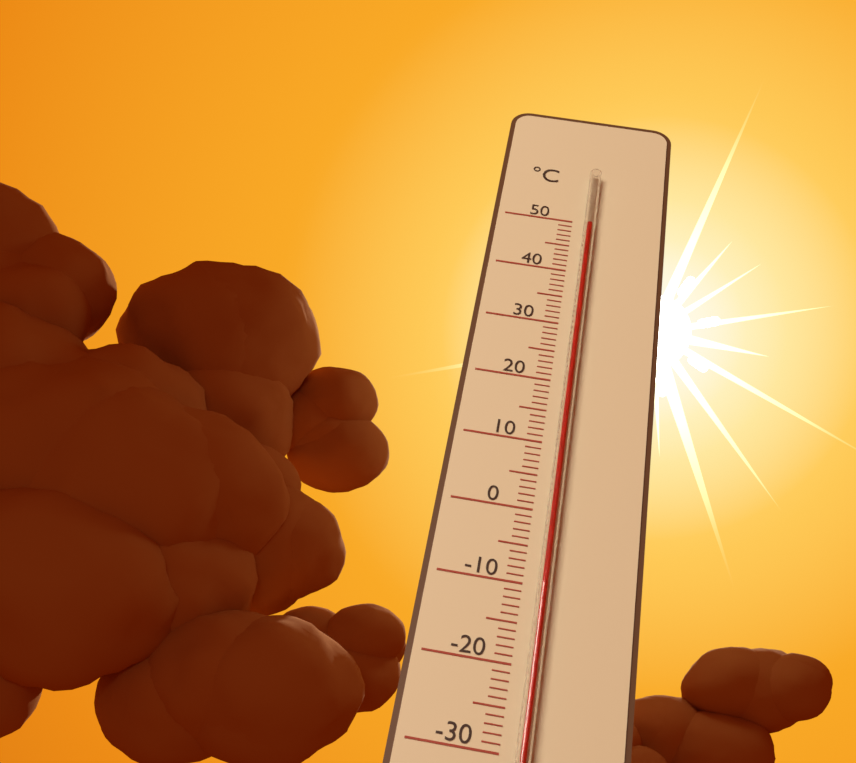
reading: 49 °C
